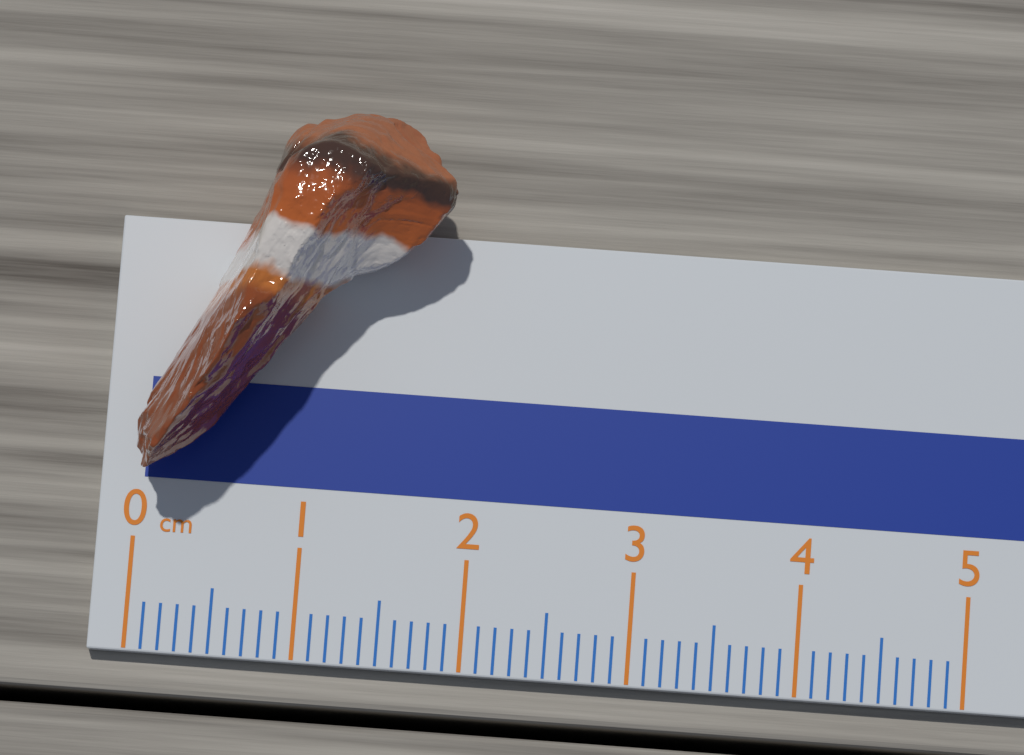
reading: 1.8 cm
